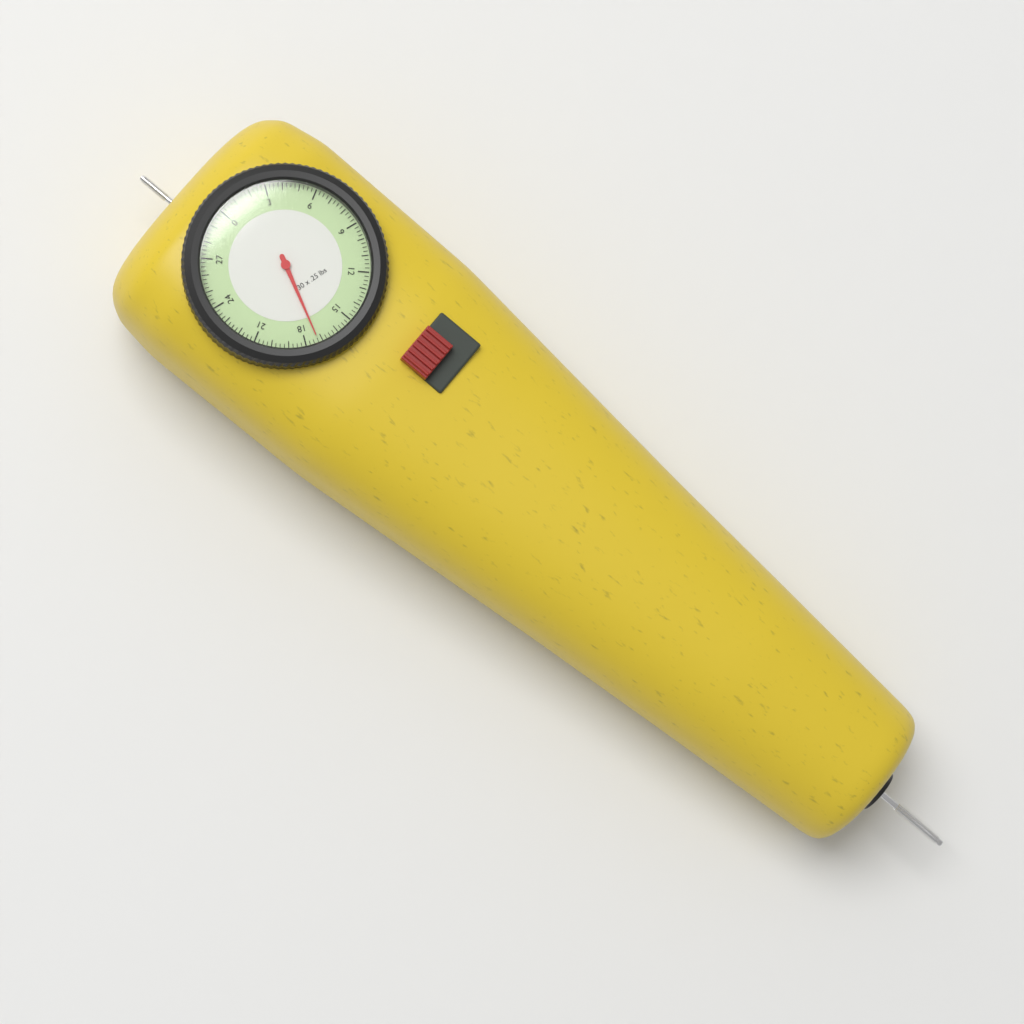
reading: 17.25 lbs
